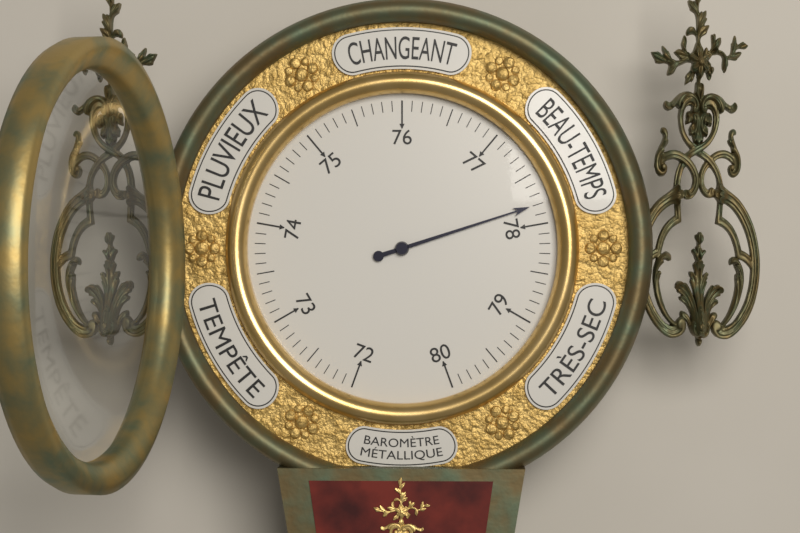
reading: 77.8 (no unit)
